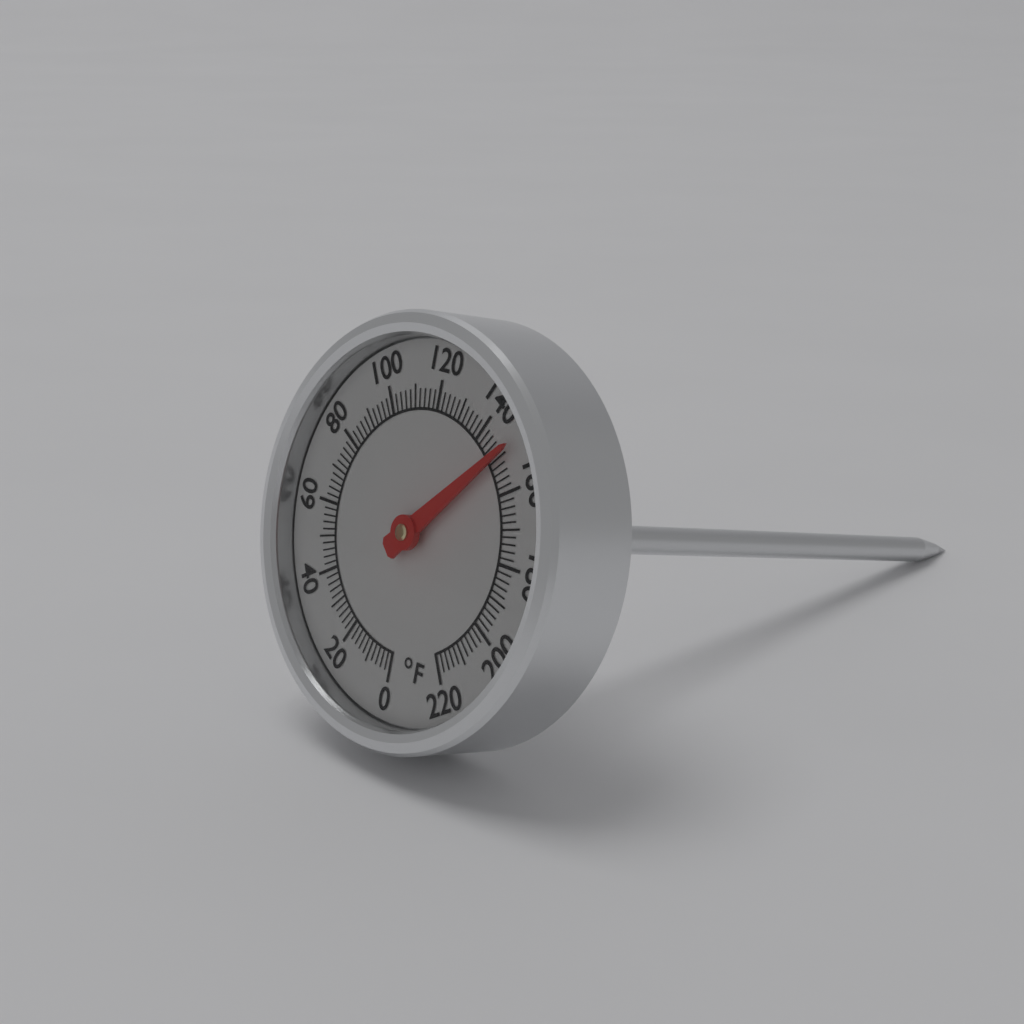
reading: 150 °F
